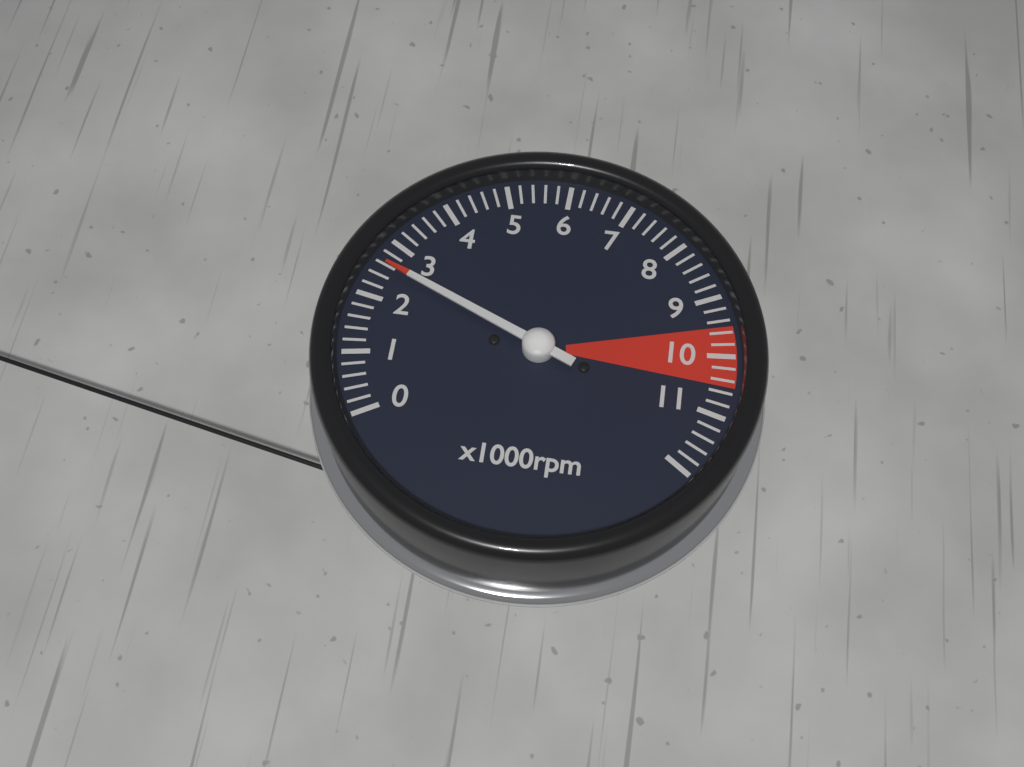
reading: 2600 rpm
